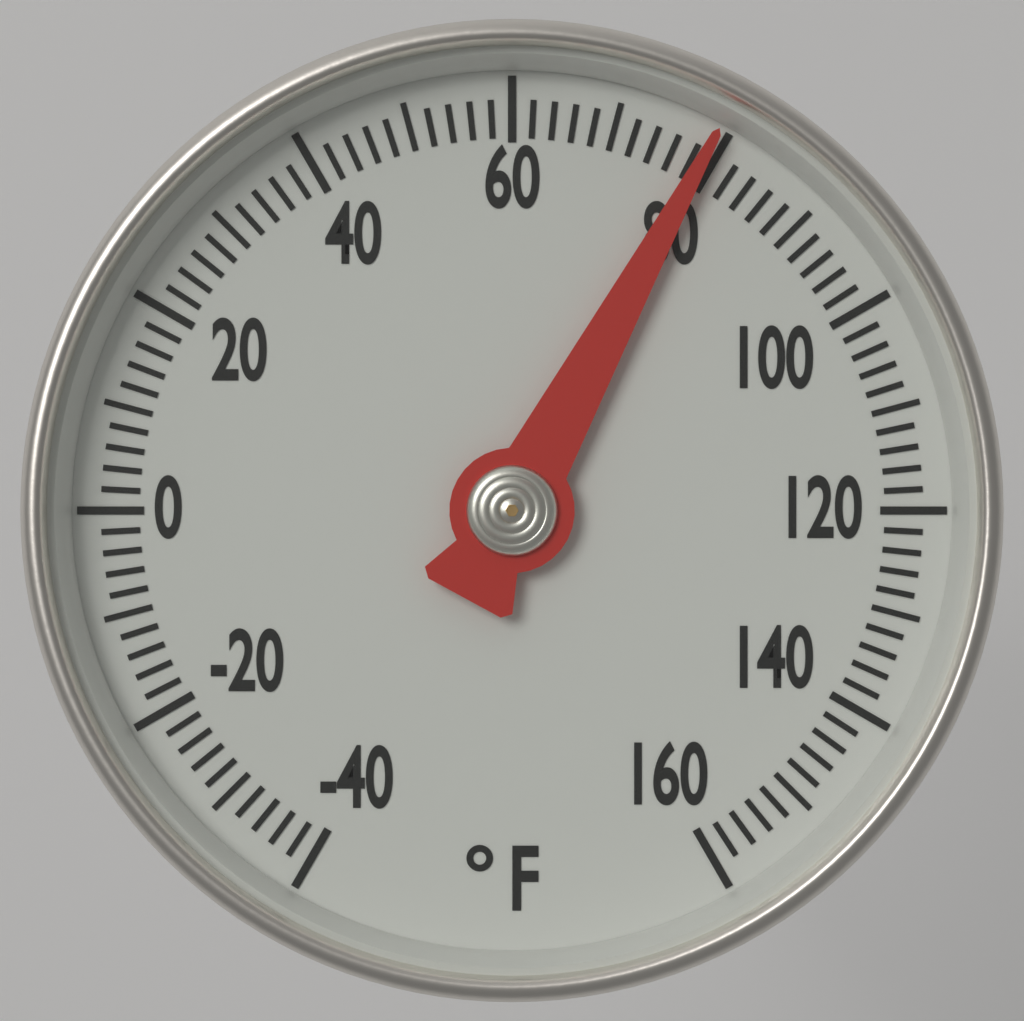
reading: 79 °F
